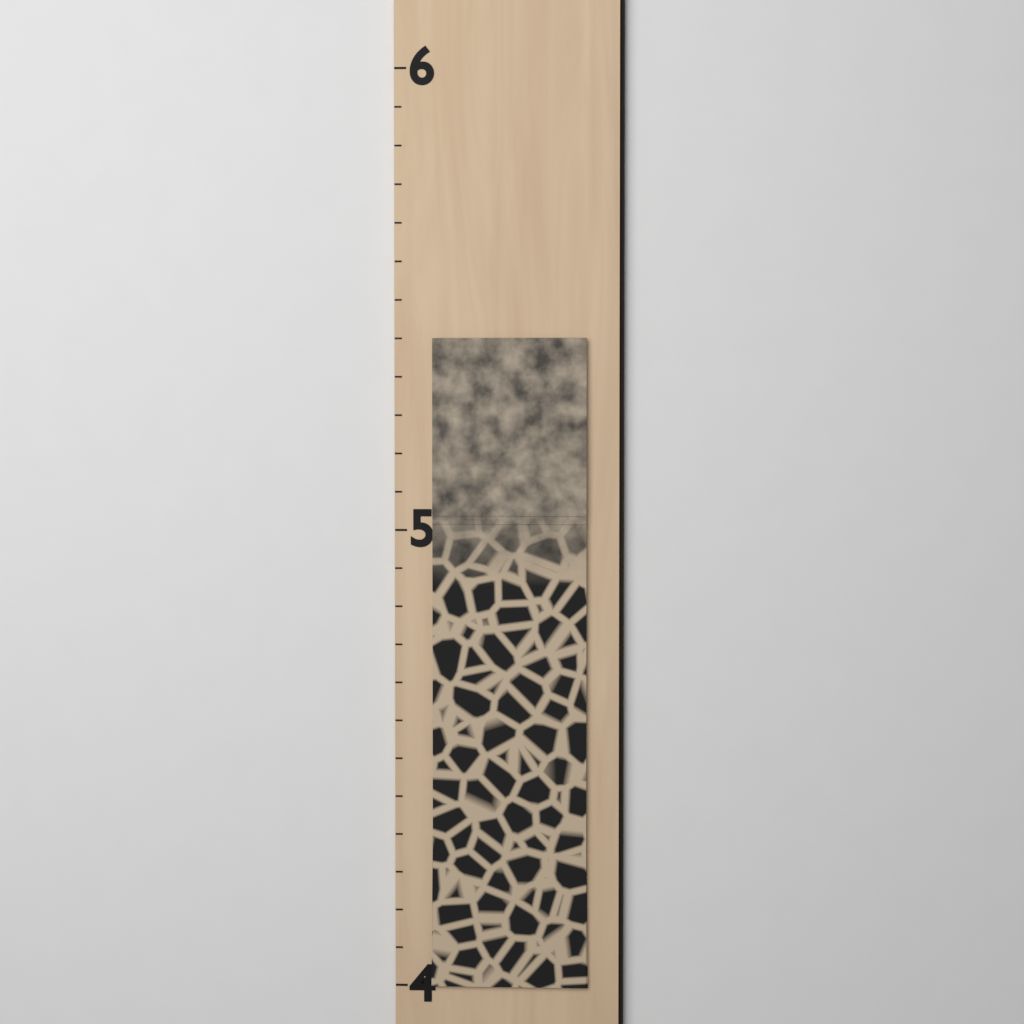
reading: 5.416667 (no unit)
